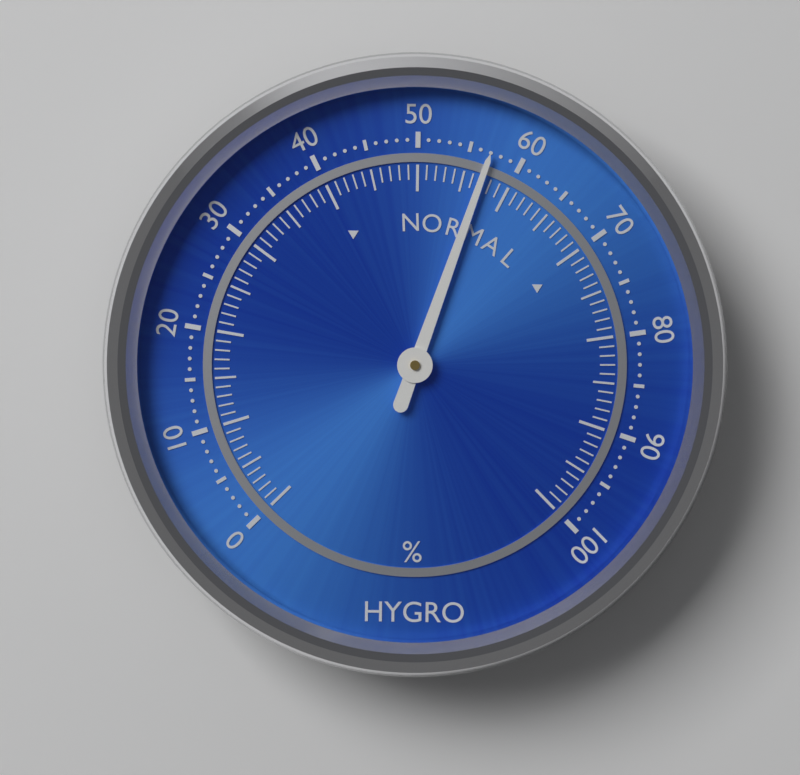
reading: 57 %
